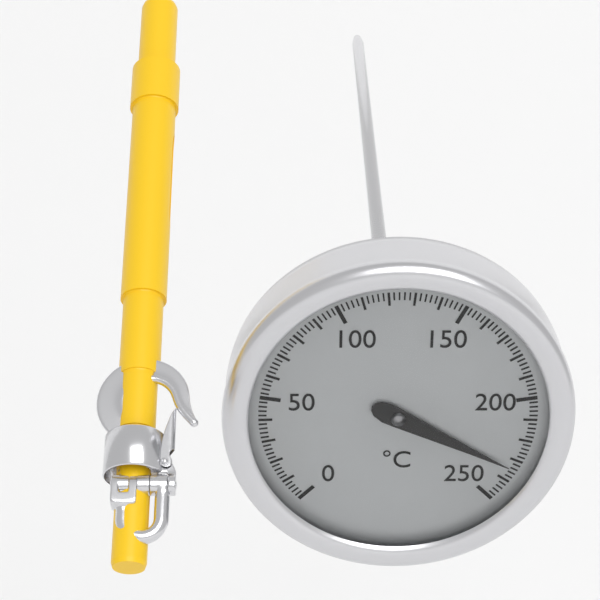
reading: 234 °C
